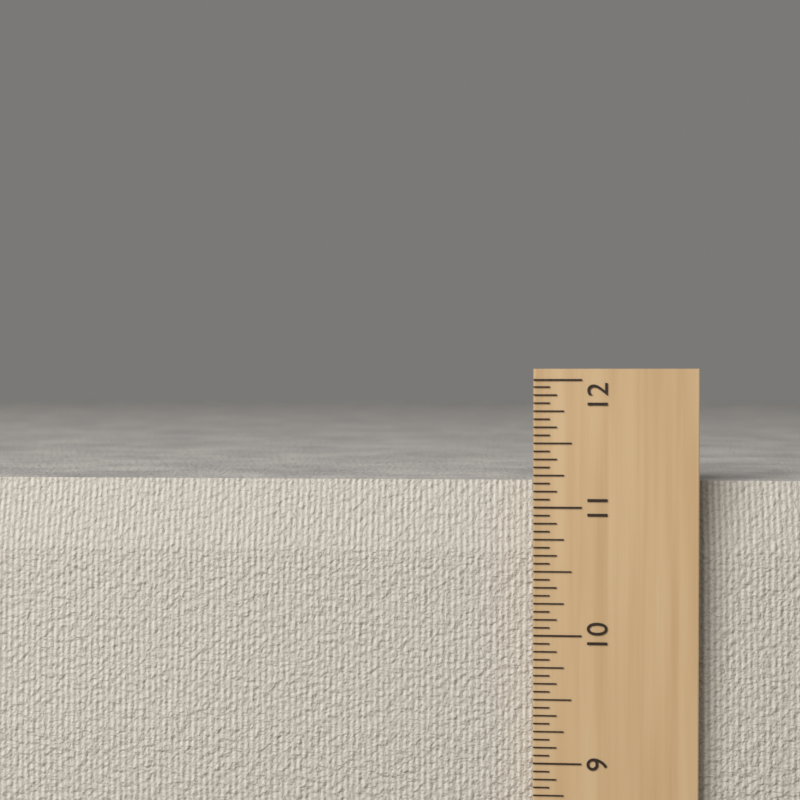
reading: 11.1875 in
